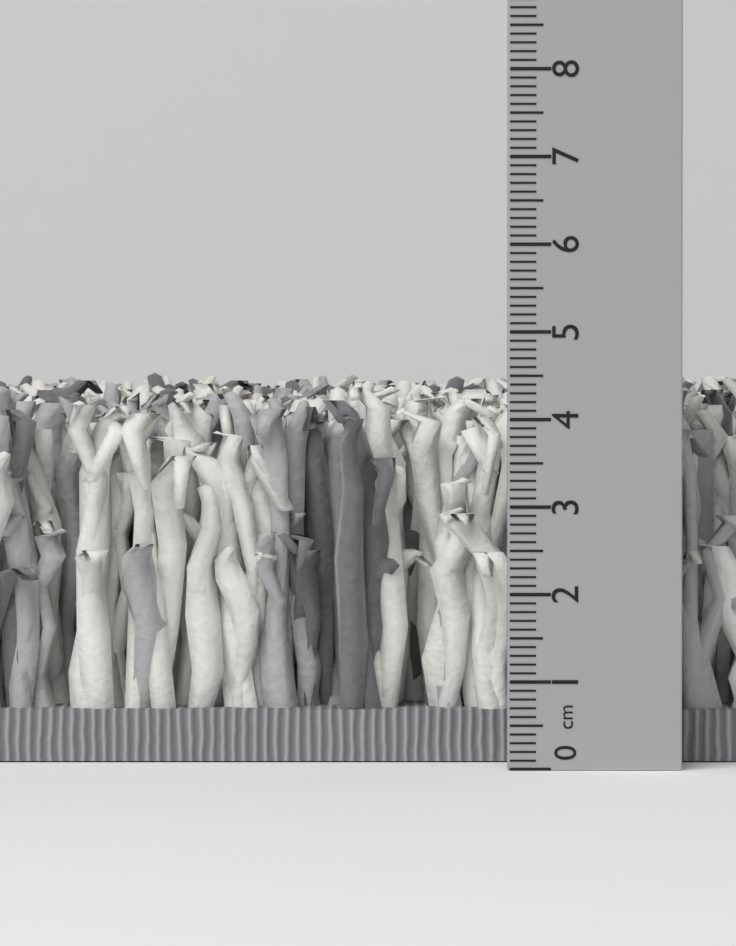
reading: 4.5 cm
